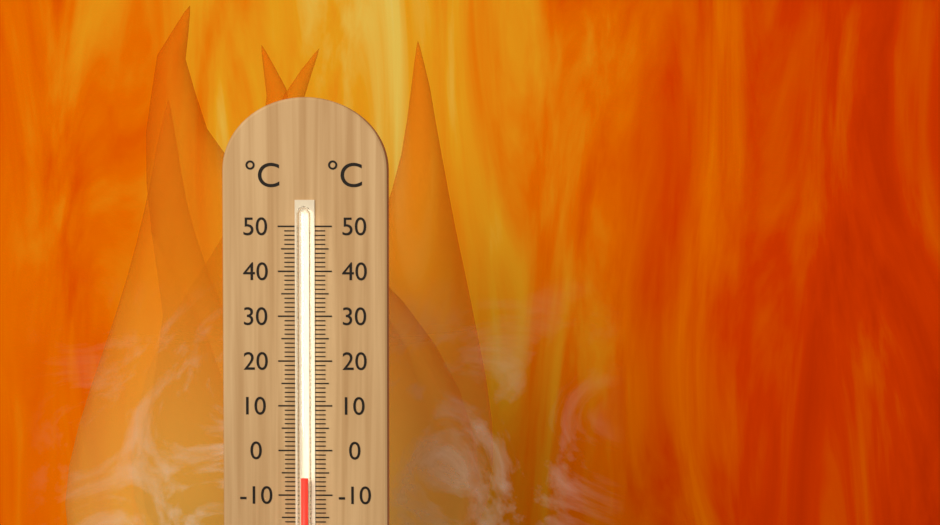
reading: -6 °C
